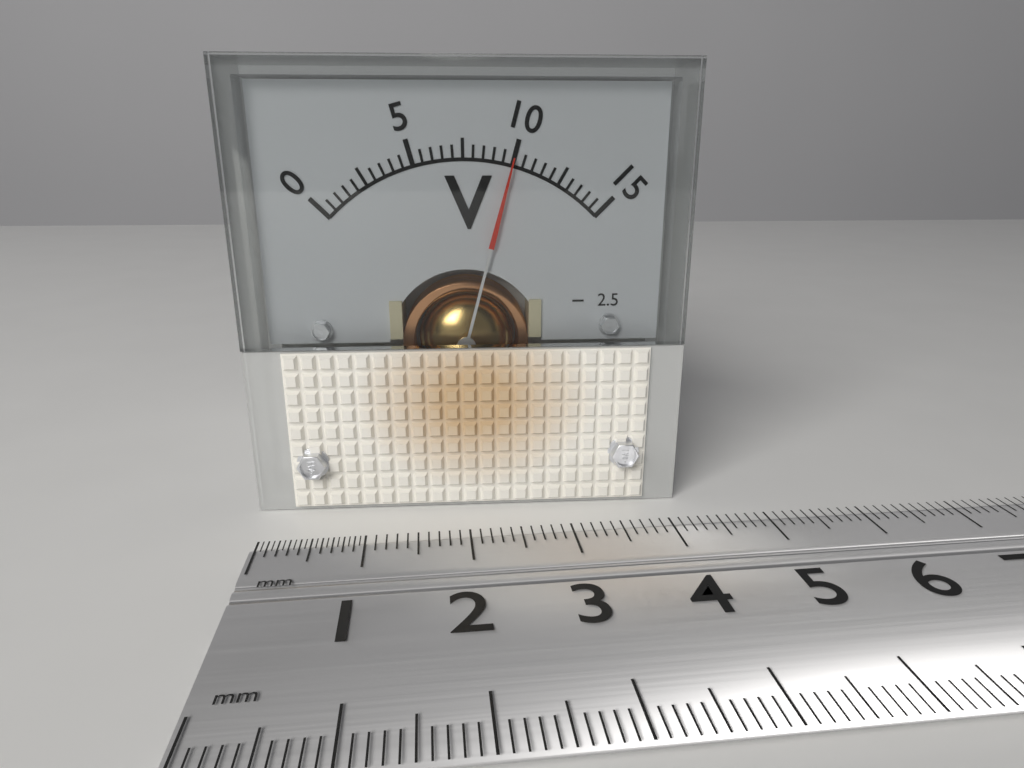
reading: 10.0 V
